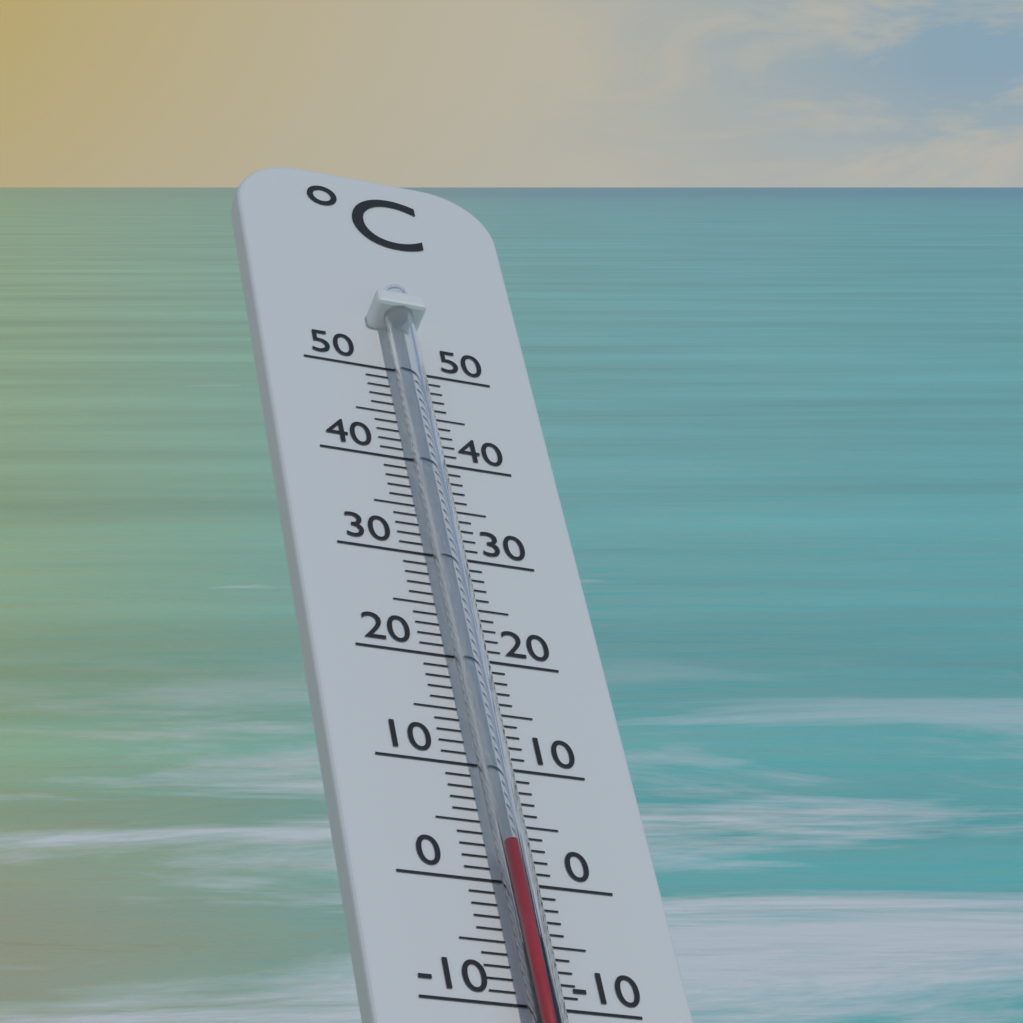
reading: 2 °C
